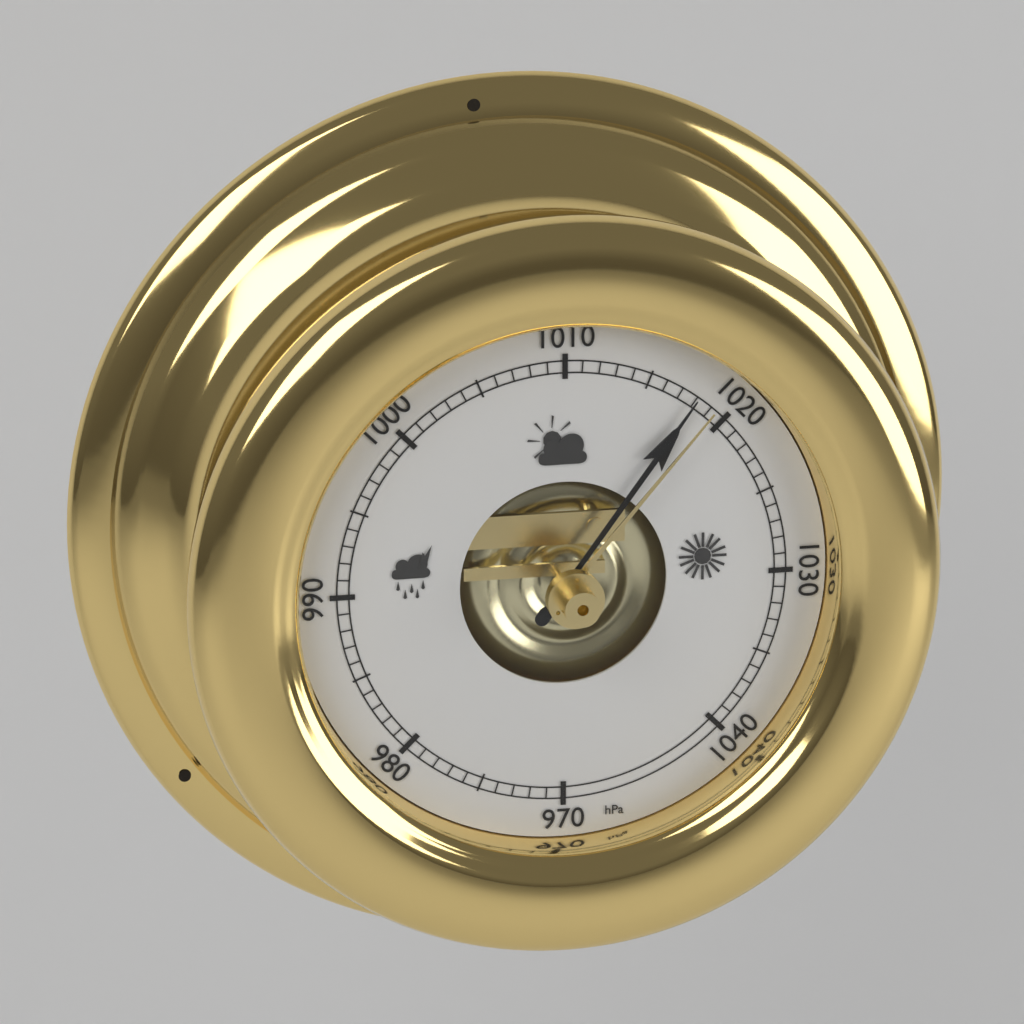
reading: 1018 hPa
